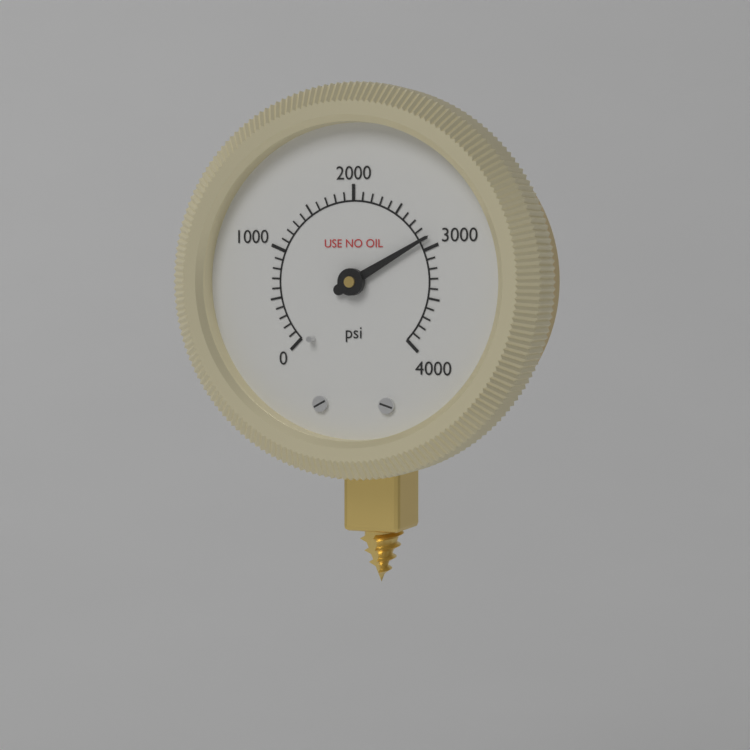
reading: 2900 psi
